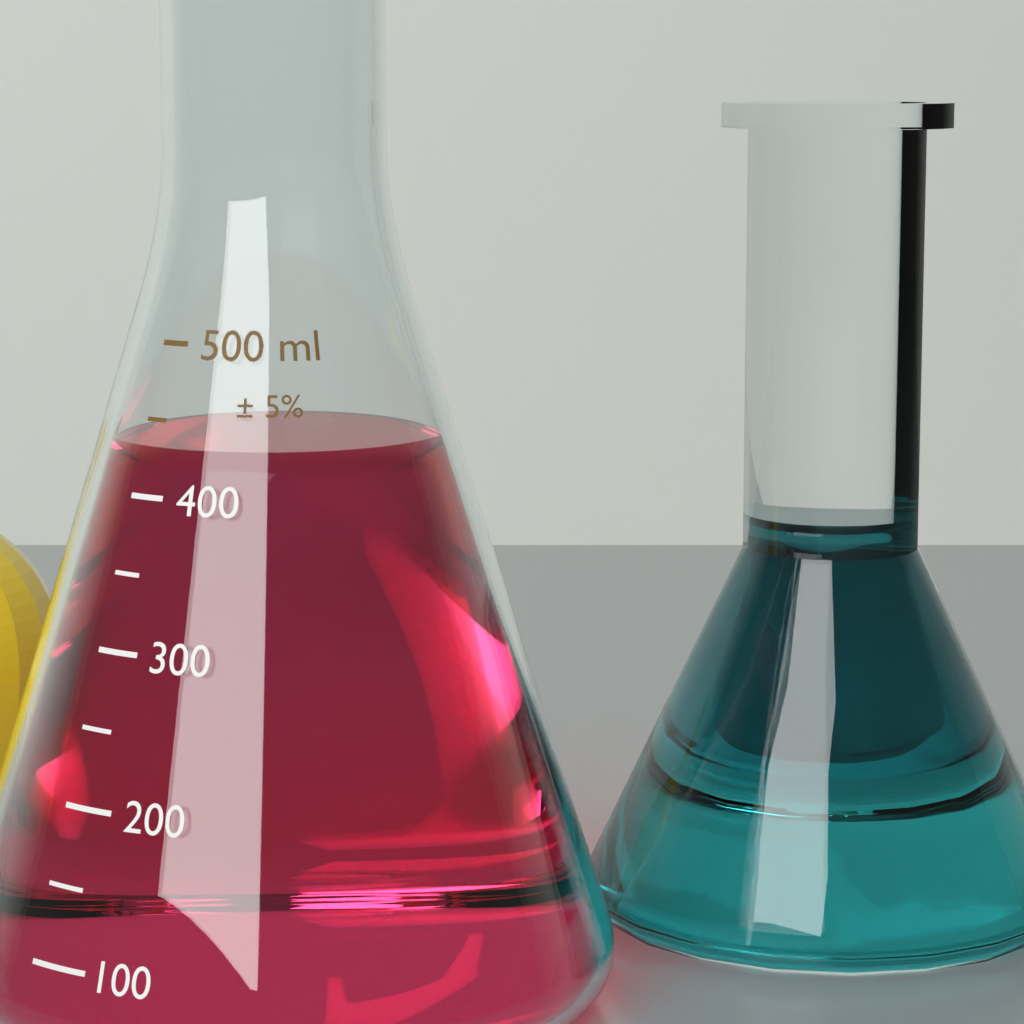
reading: 430 ml
